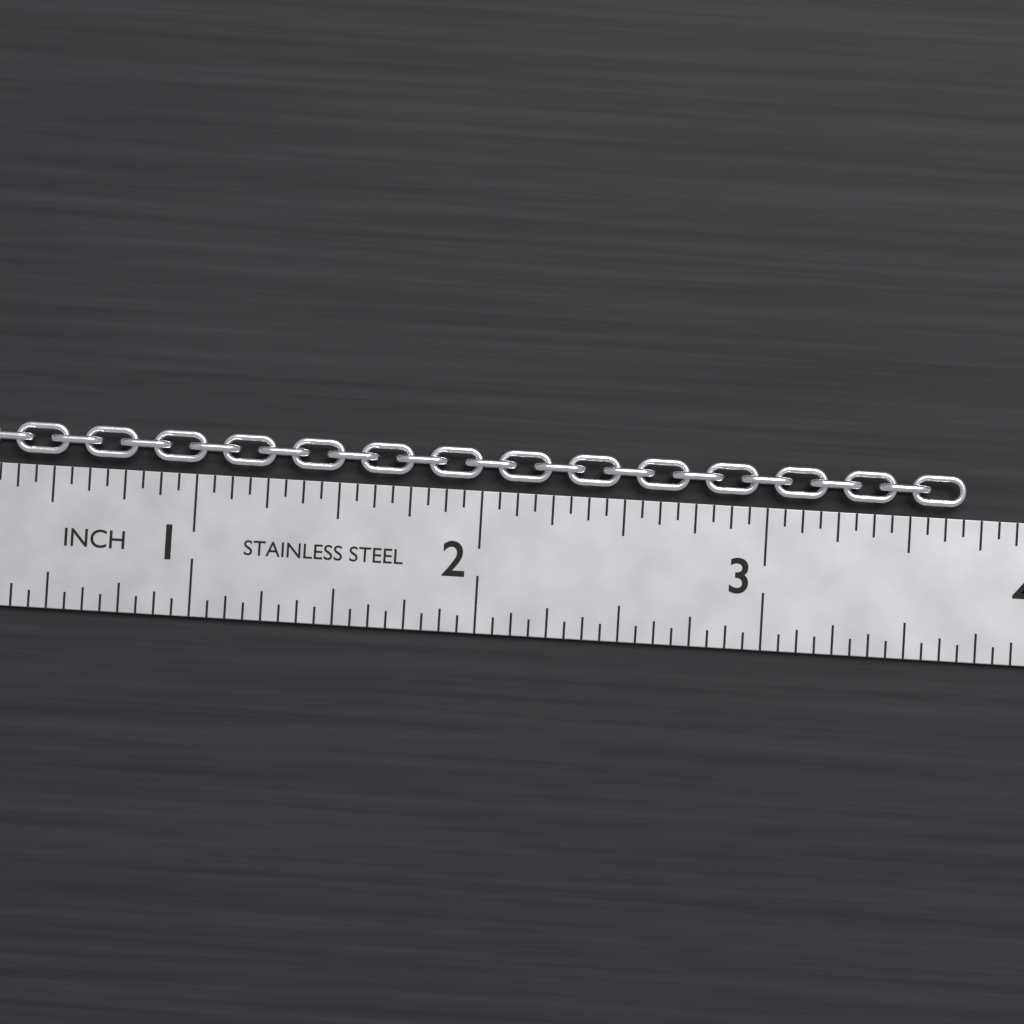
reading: 3.6875 in
